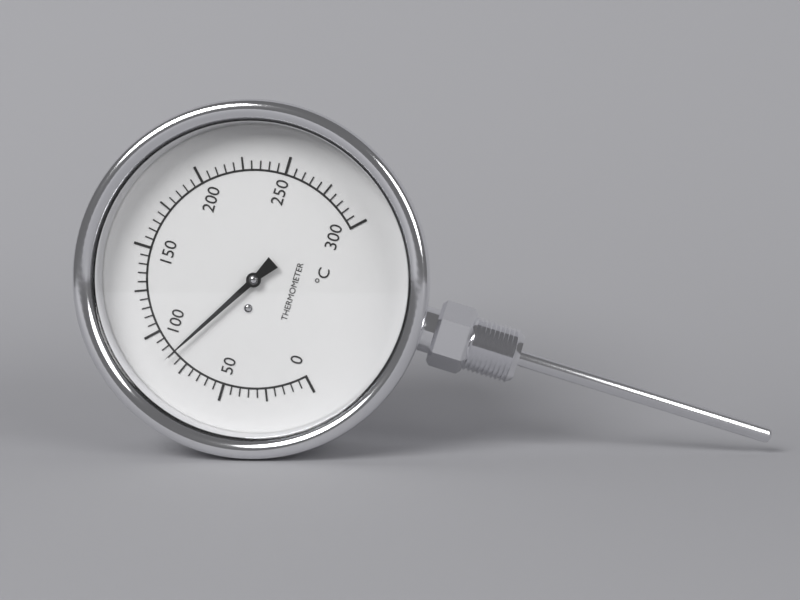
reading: 85 °C
